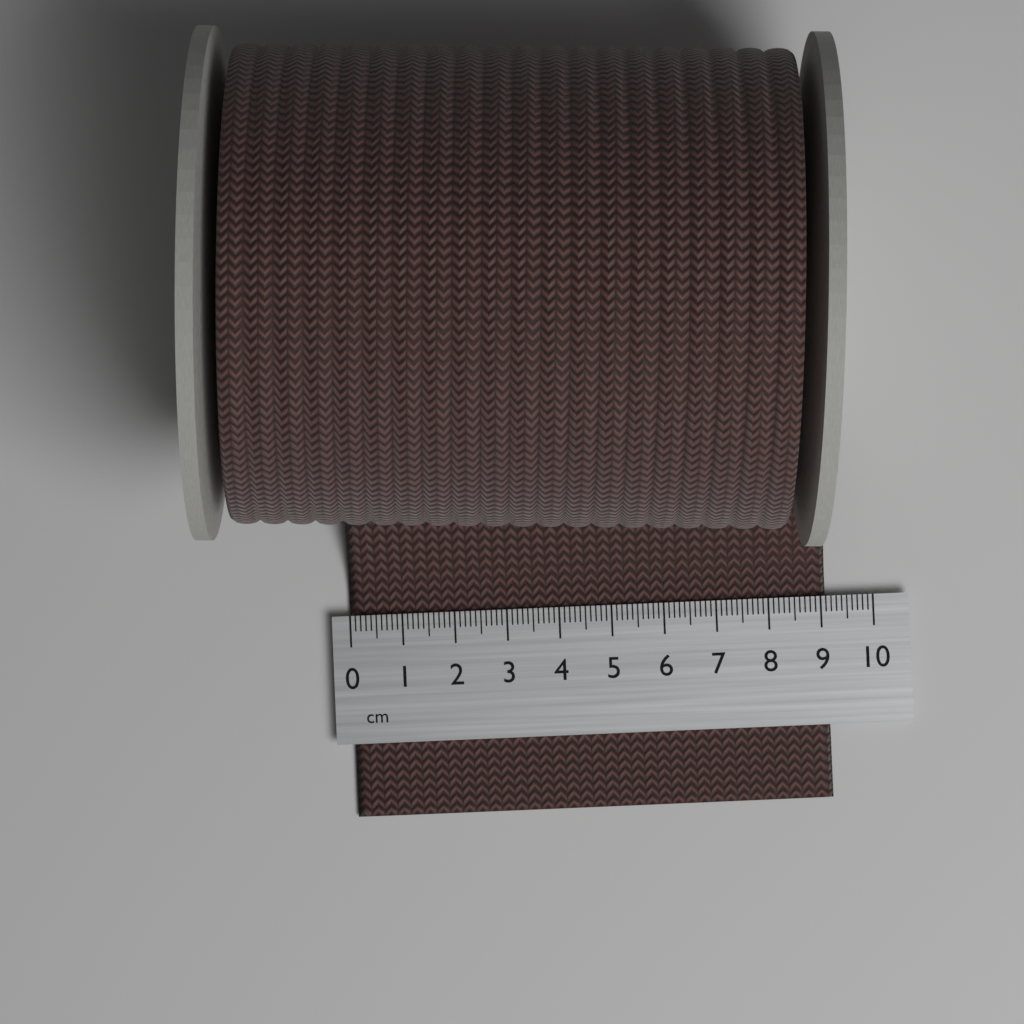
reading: 9.1 cm
